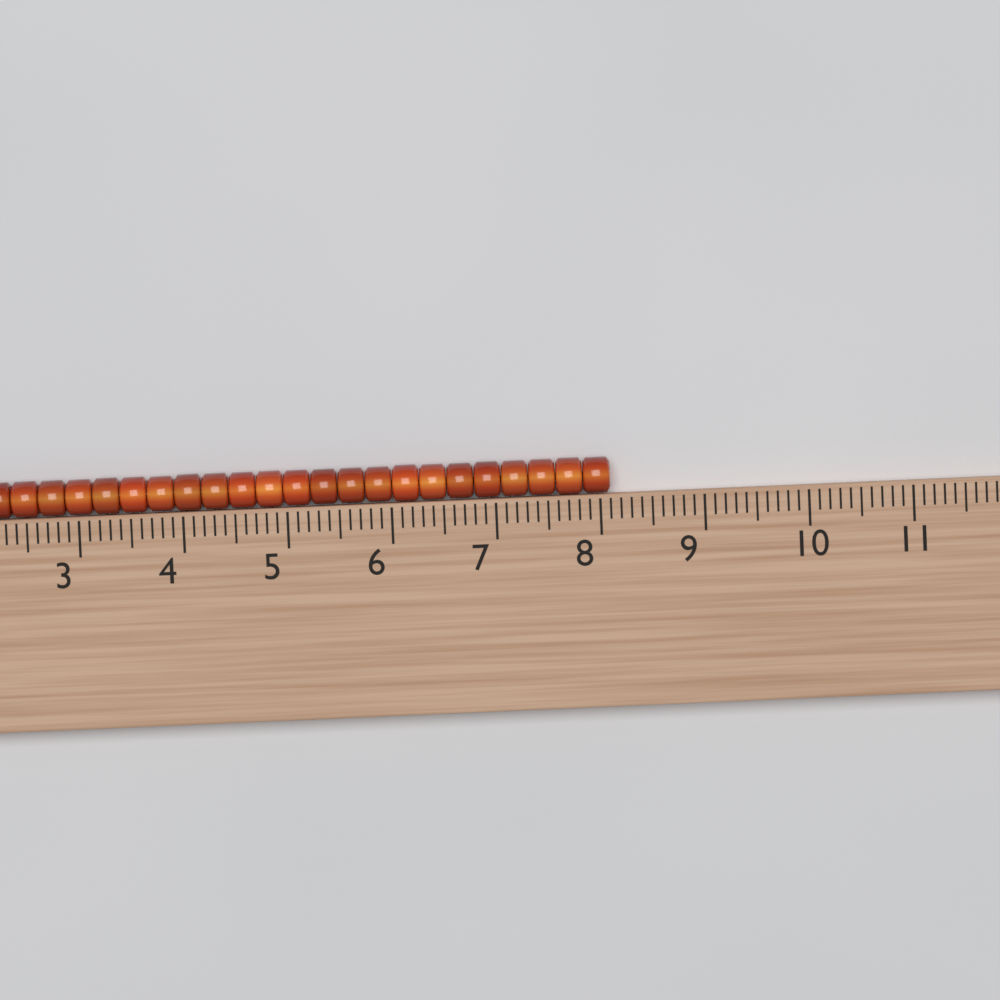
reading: 8.1 (no unit)
